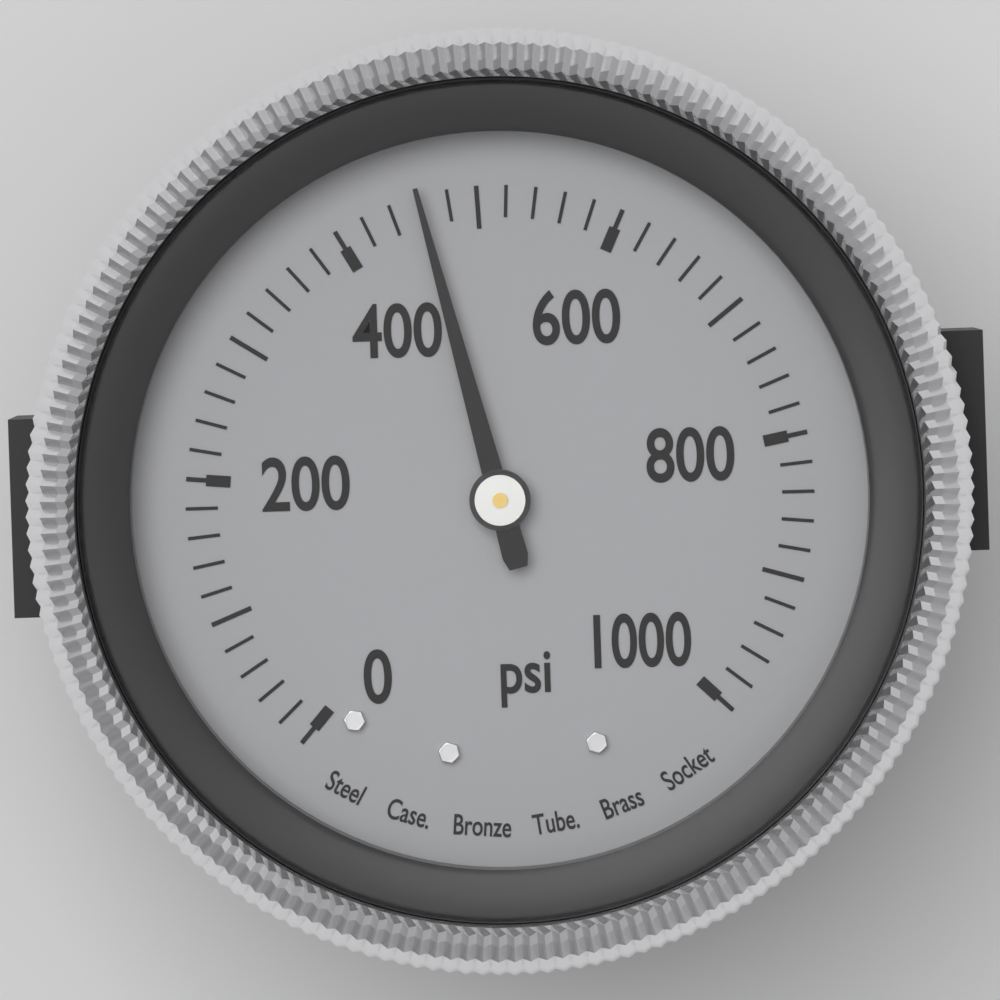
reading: 460 psi
